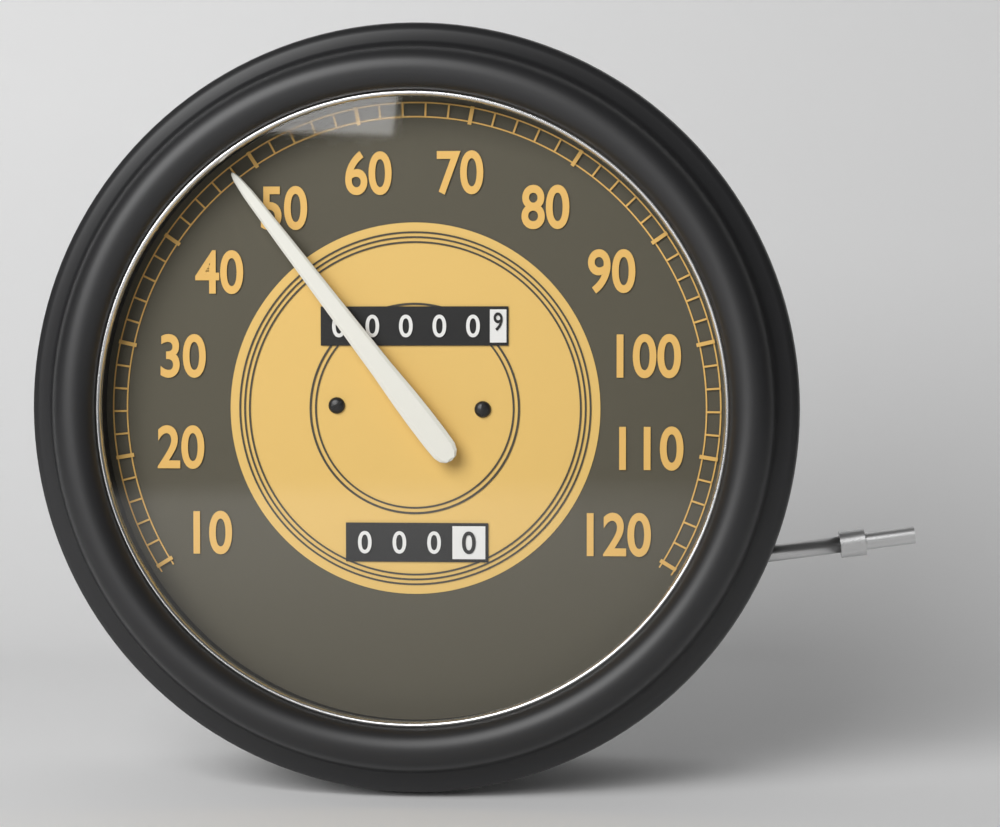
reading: 48 (no unit)
